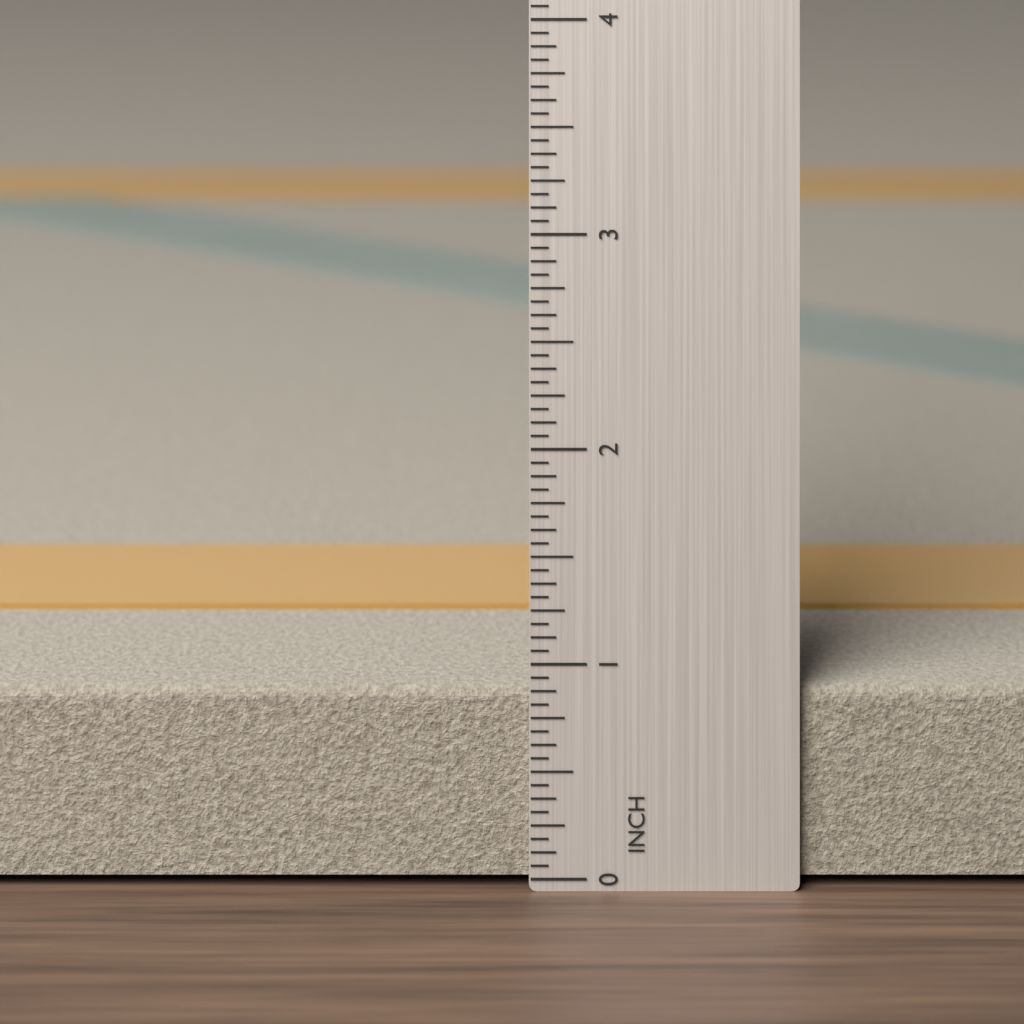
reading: 0.8750 in
